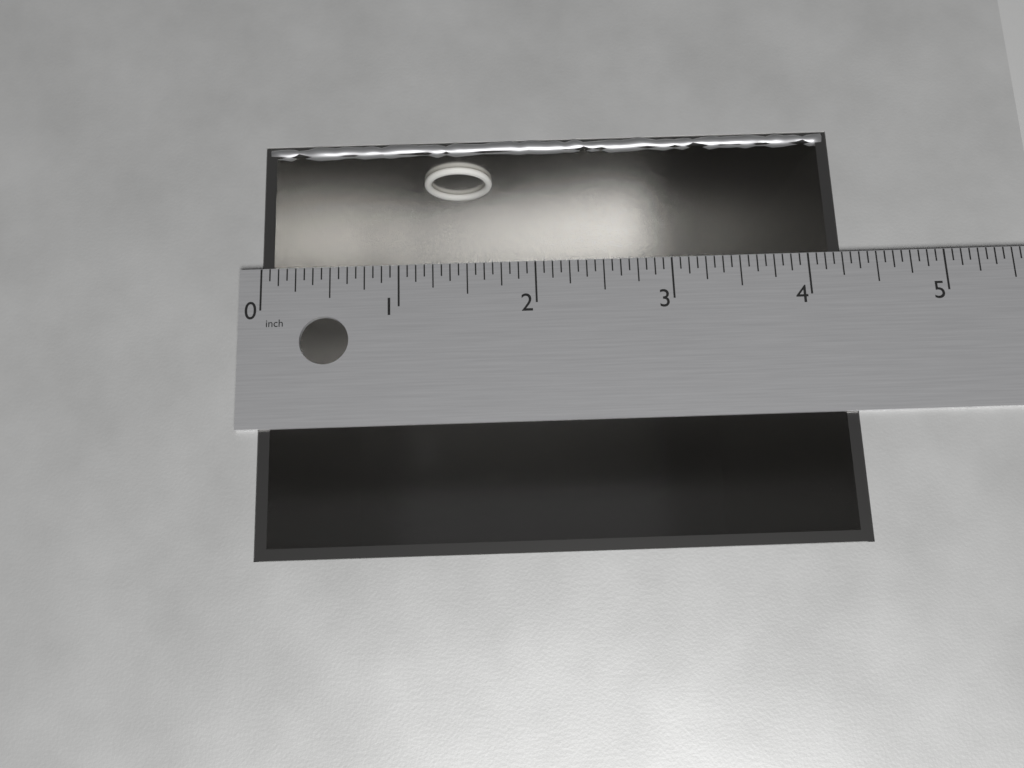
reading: 4.2500 in
